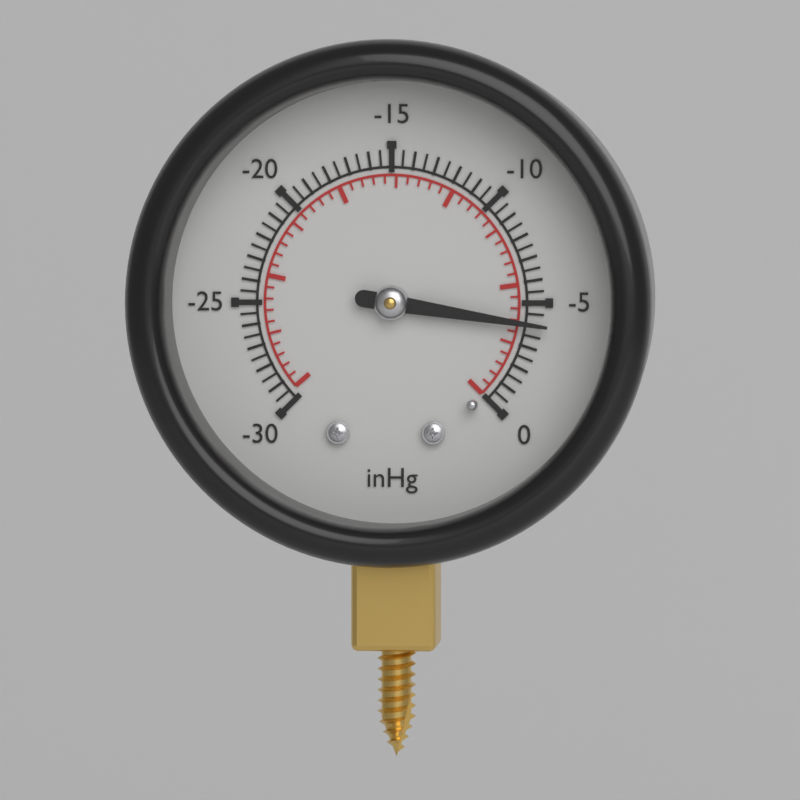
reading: -4.0 inHg
